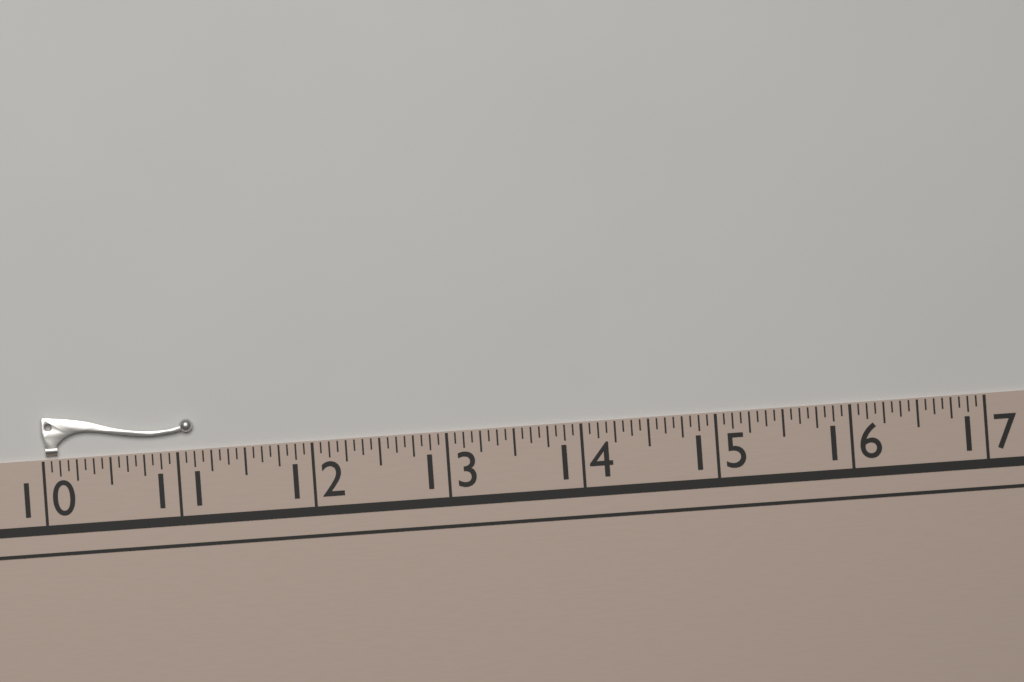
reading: 11.1250 (no unit)
